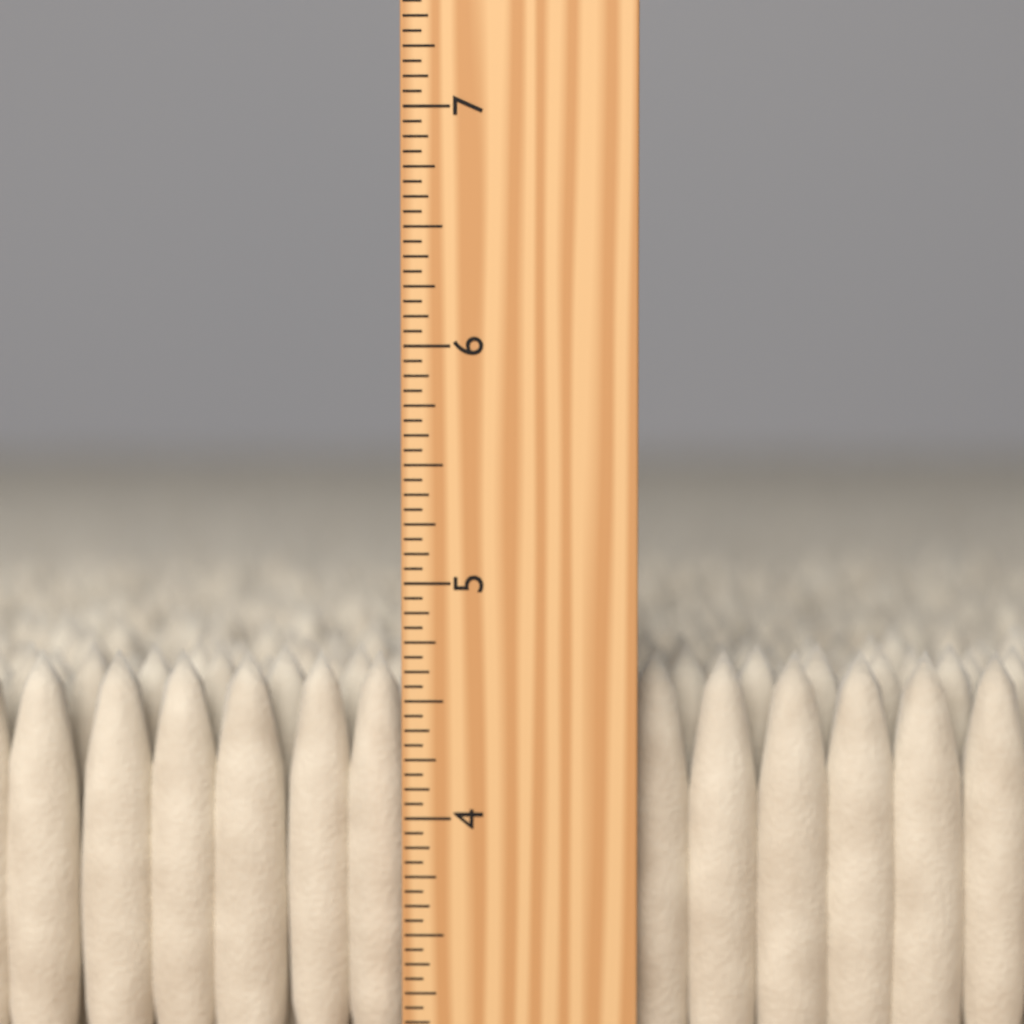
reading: 4.6875 inch
